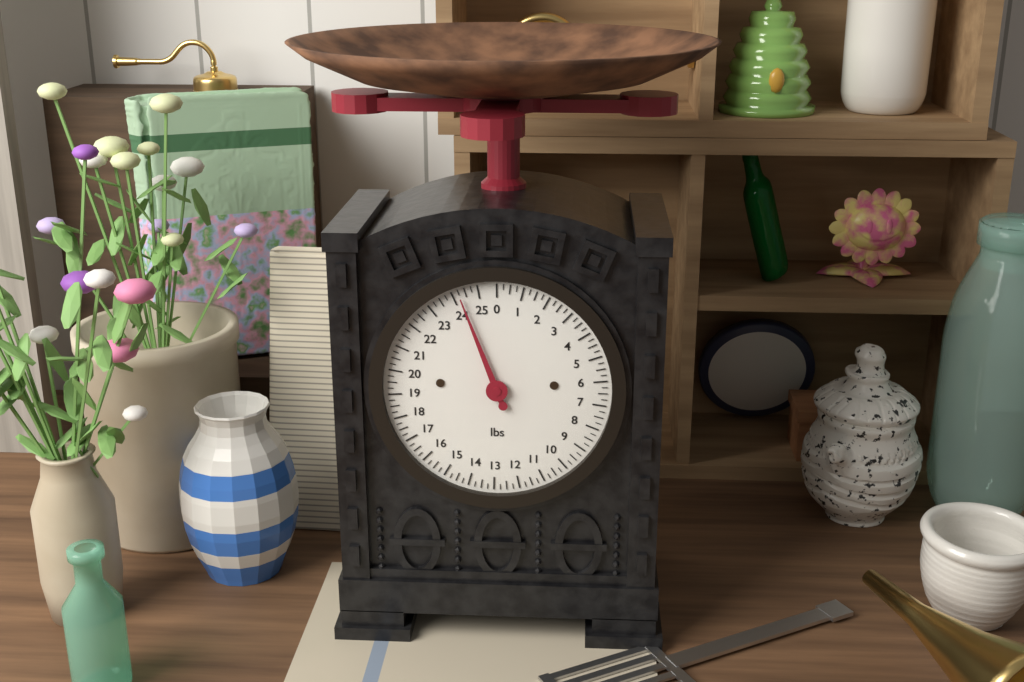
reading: 24.25 lbs
